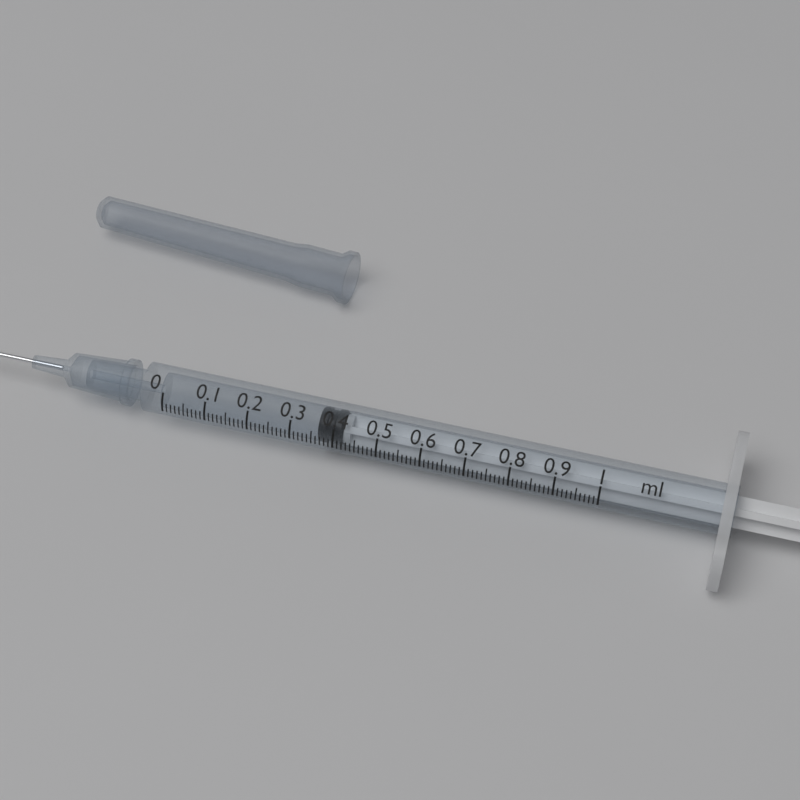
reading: 0.36 ml
